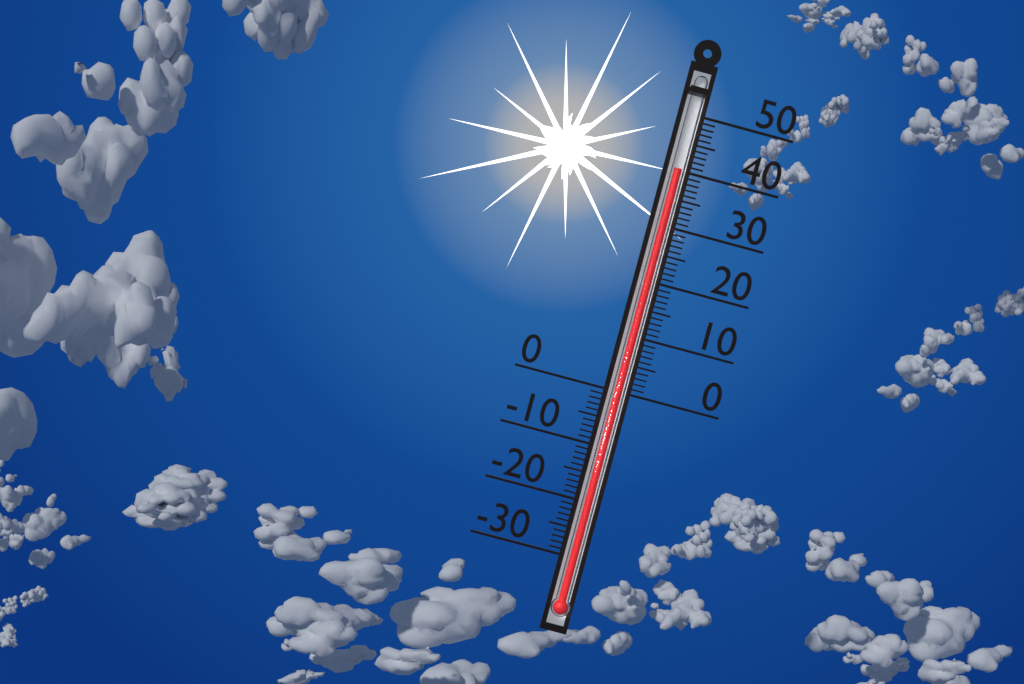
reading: 40 (no unit)
